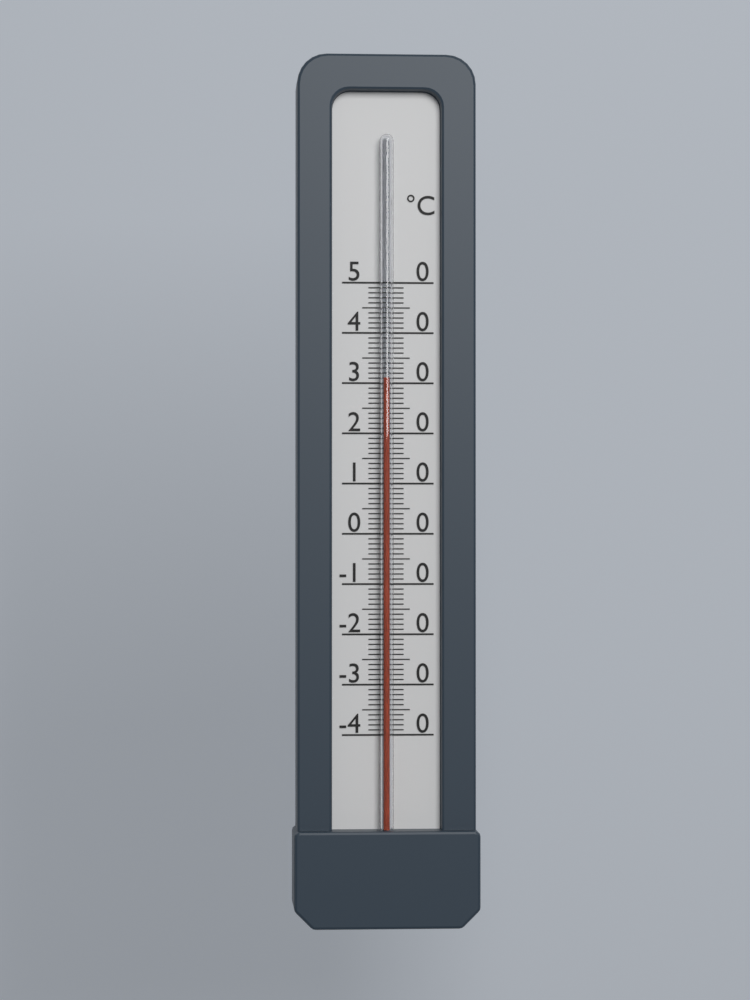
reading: 31 °C
